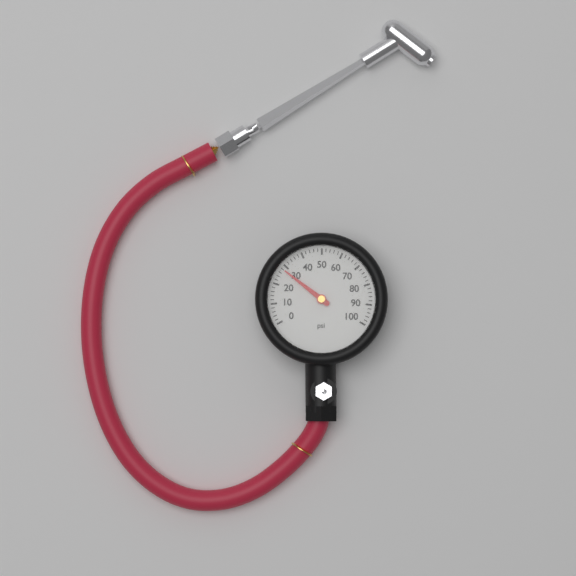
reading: 28 psi
